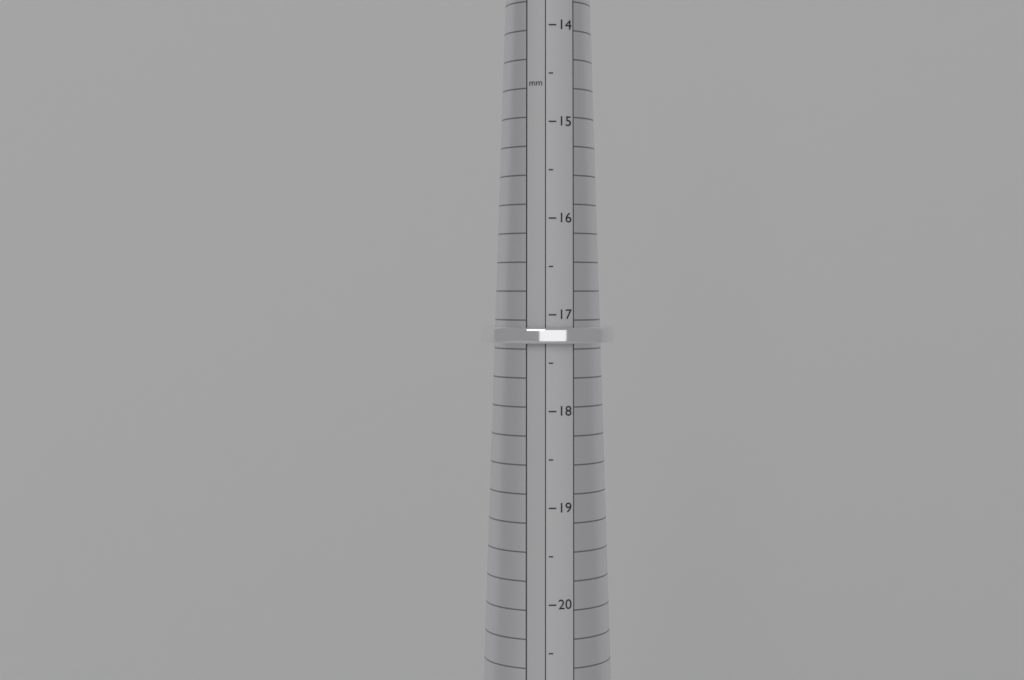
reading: 17.3 mm
